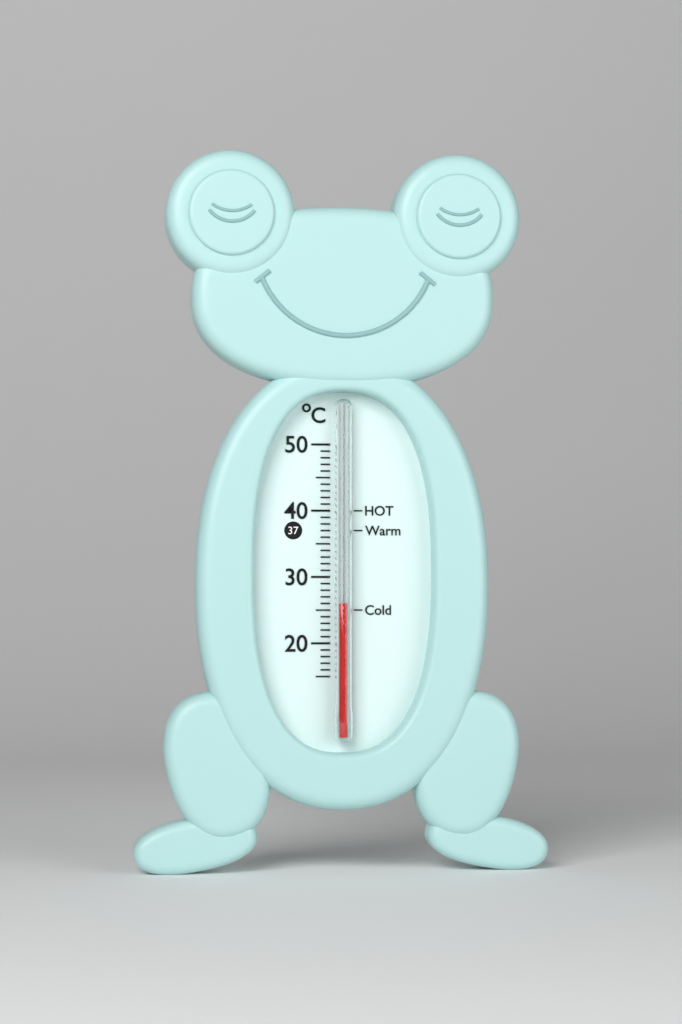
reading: 26 °C
